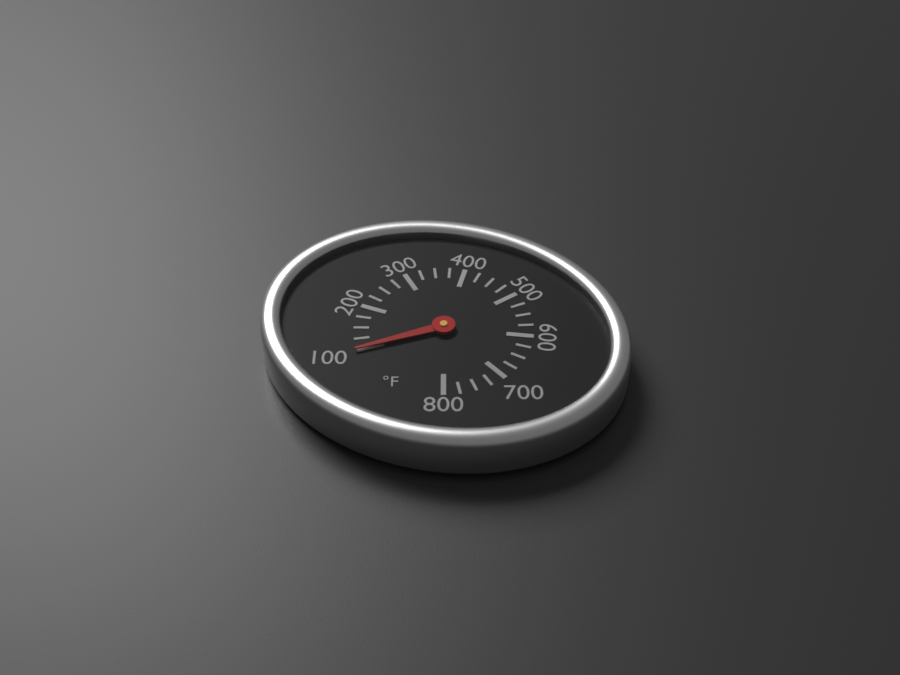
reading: 100 °F
